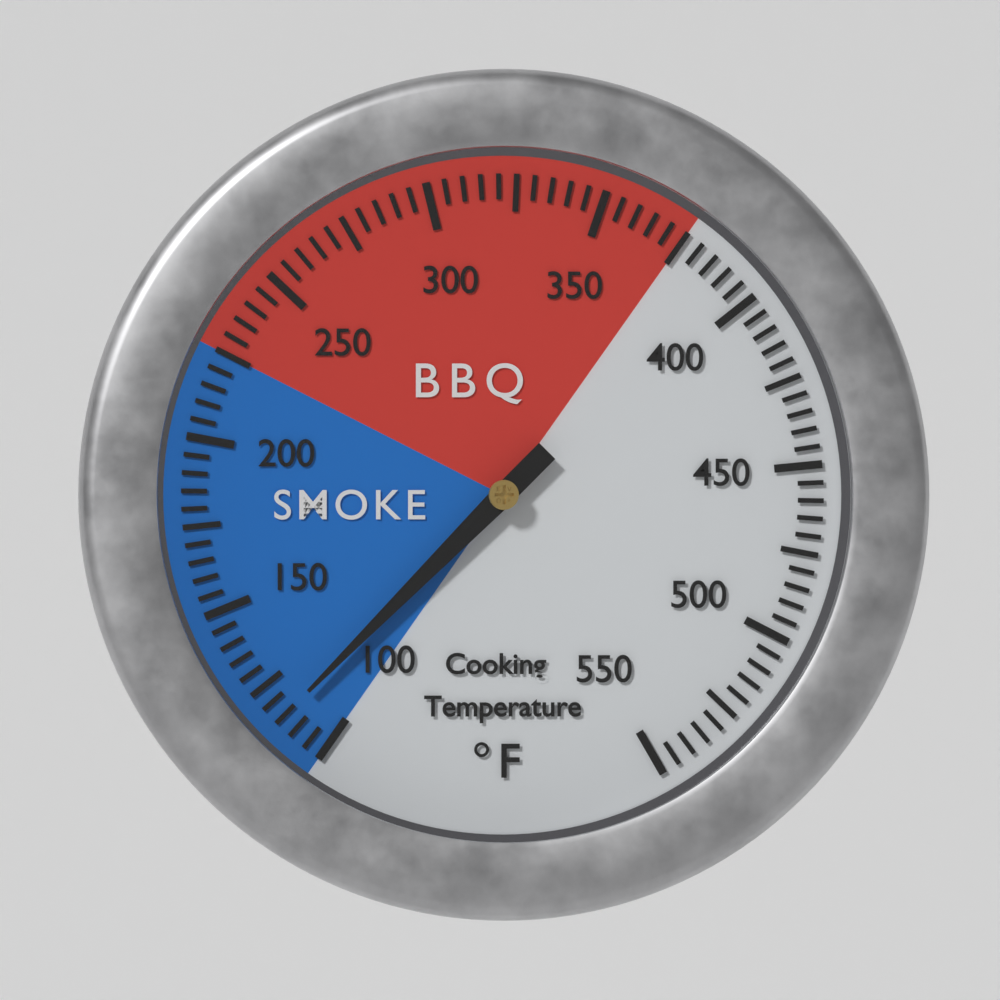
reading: 115 °F
